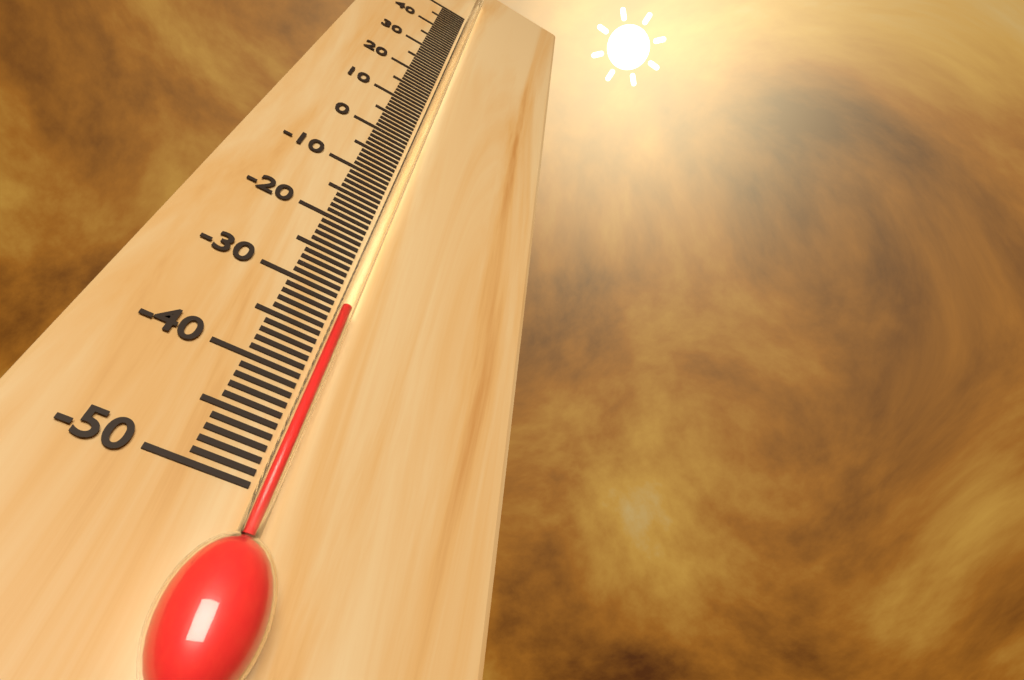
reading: -32 °C
